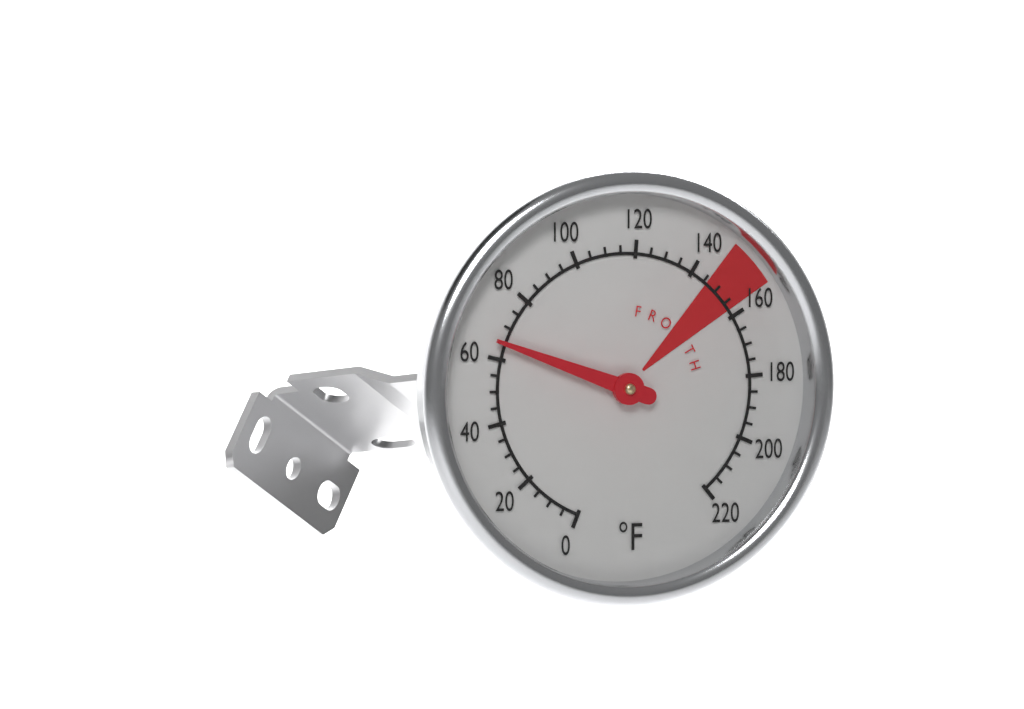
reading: 65 °F
